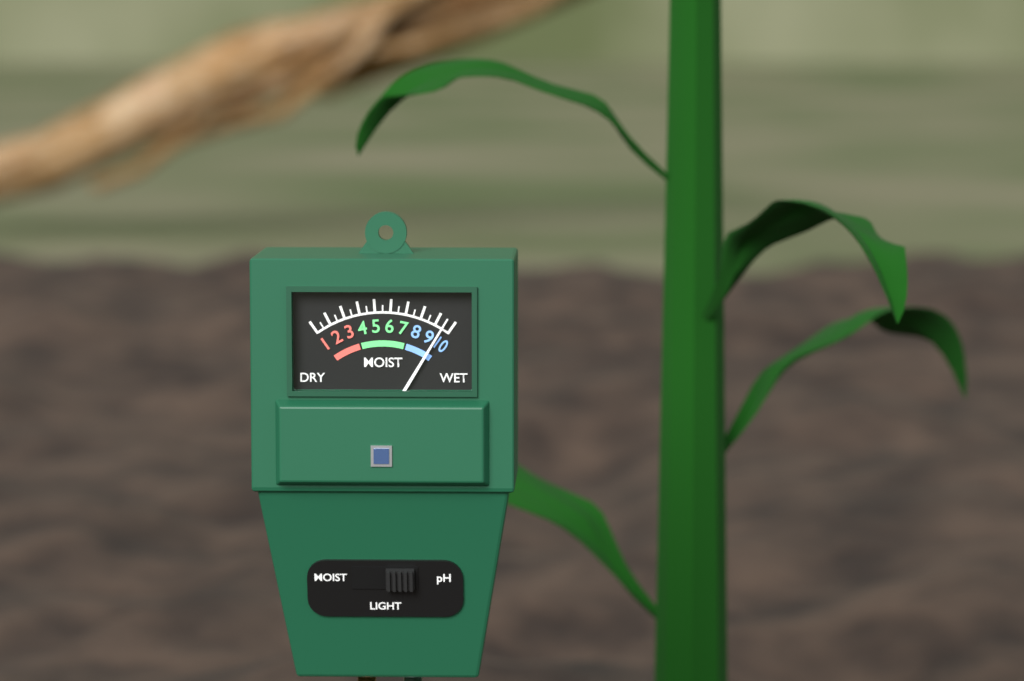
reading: 9.5 (no unit)
